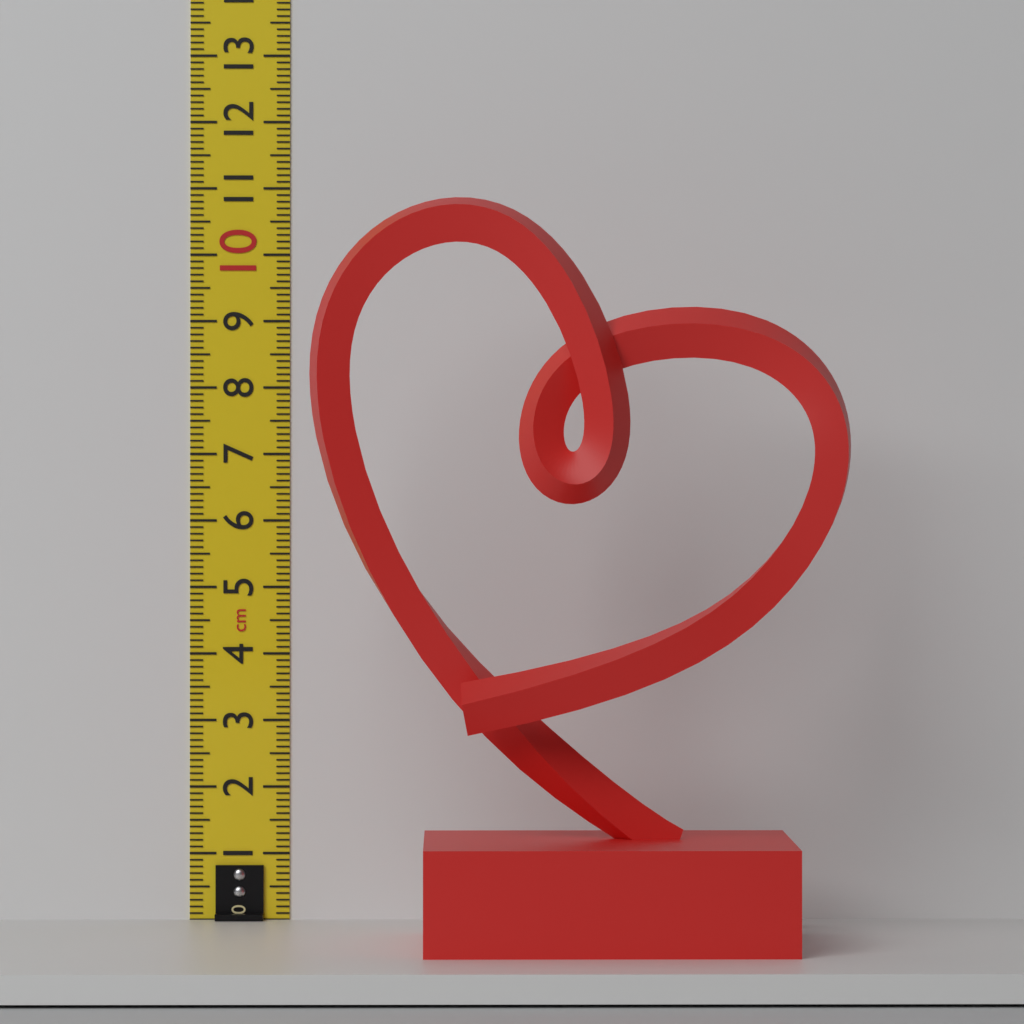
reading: 10.6 cm
